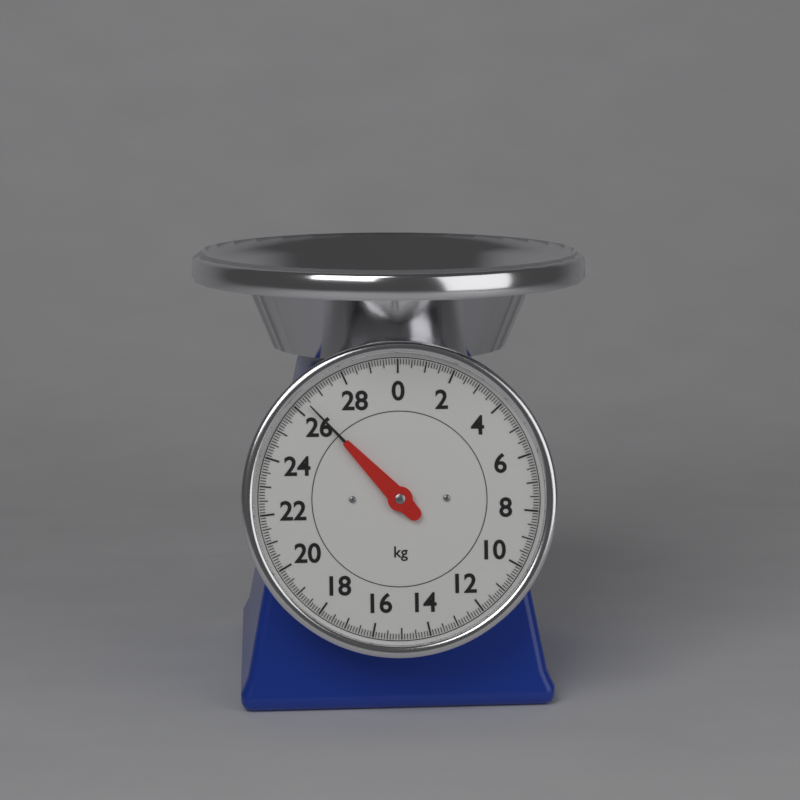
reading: 26.4 kg
